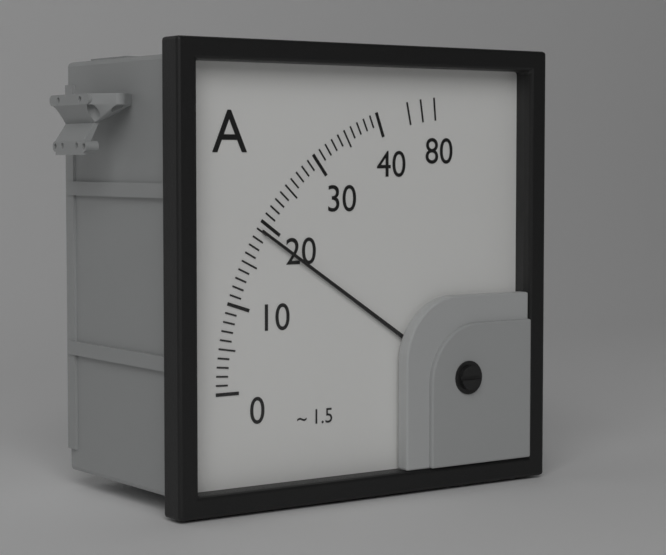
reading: 19 A
